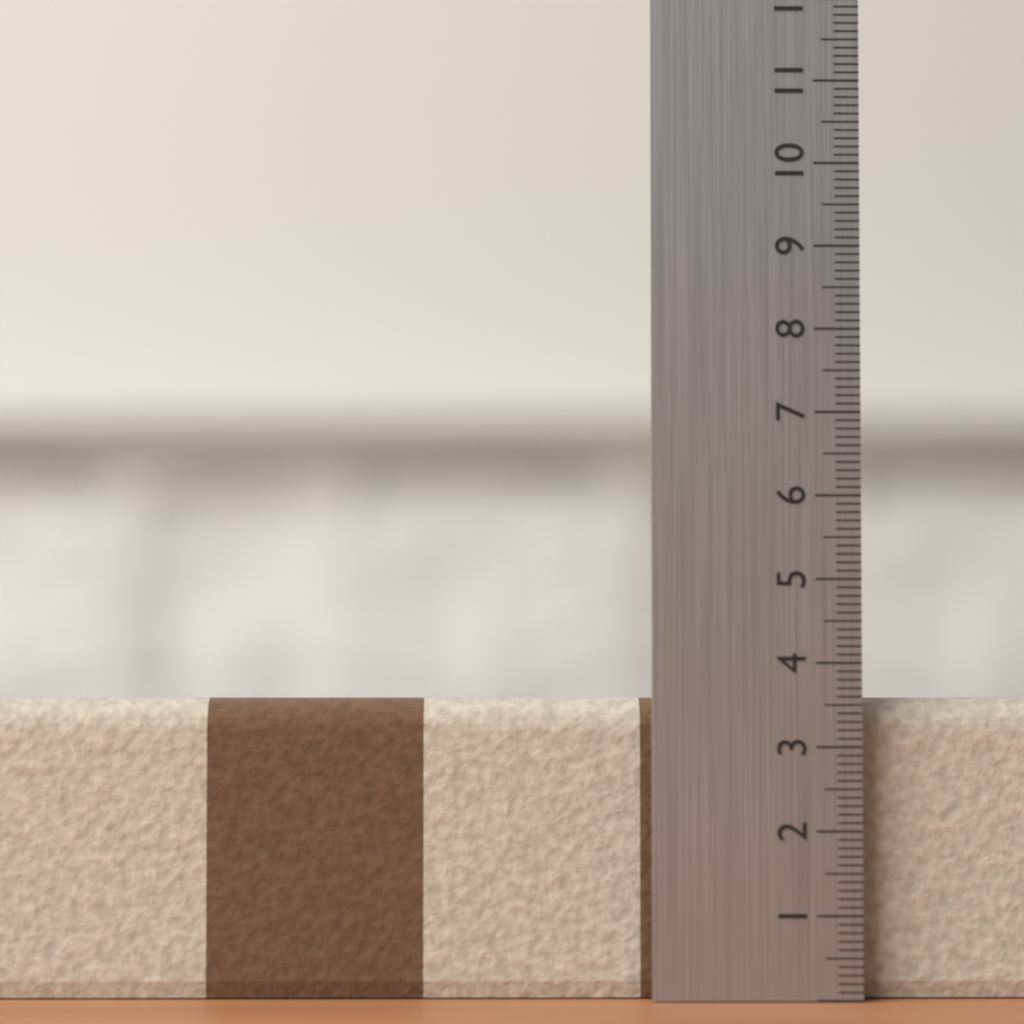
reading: 3.6 (no unit)
